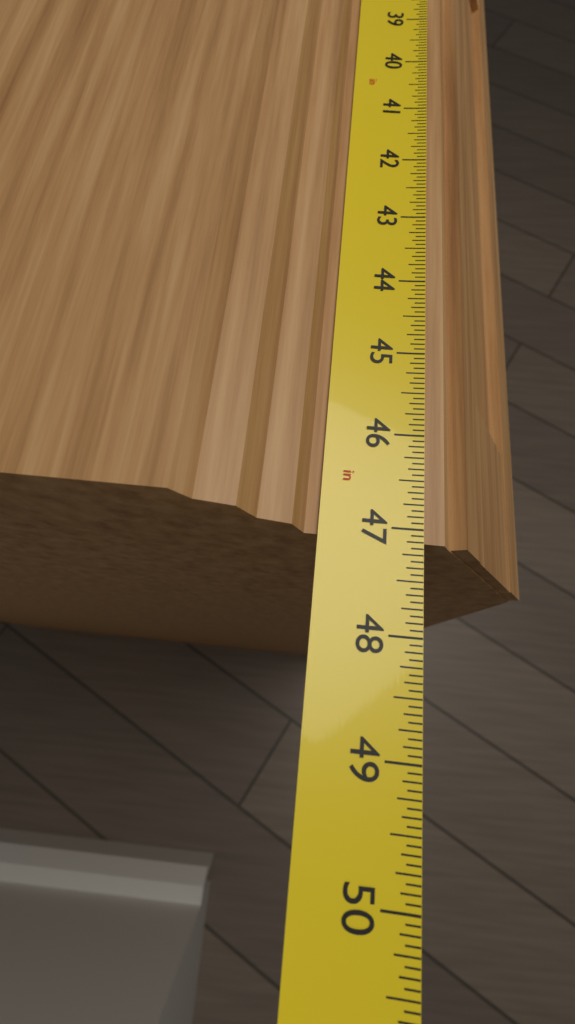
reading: 47.1250 in
